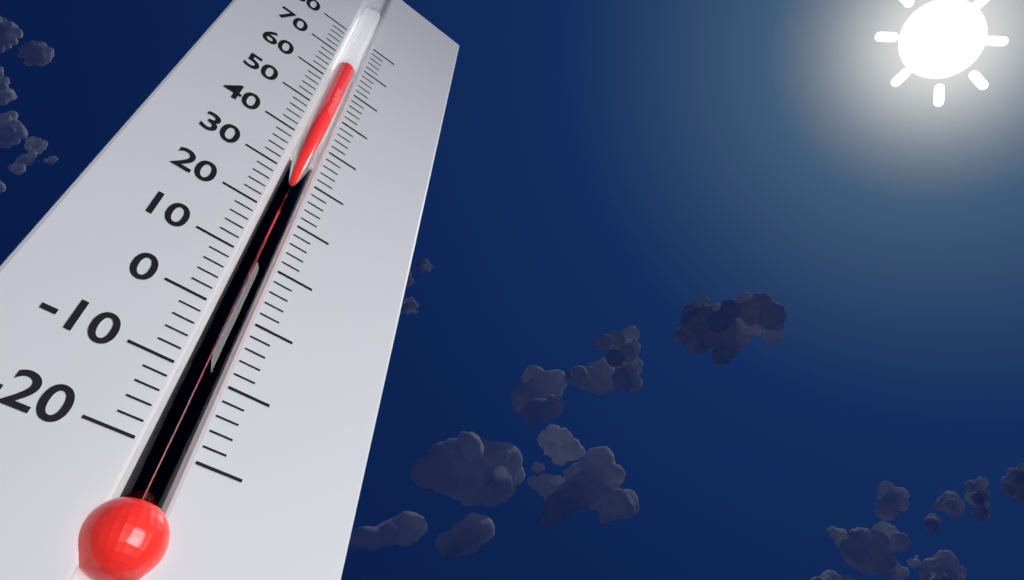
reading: 66 (no unit)
